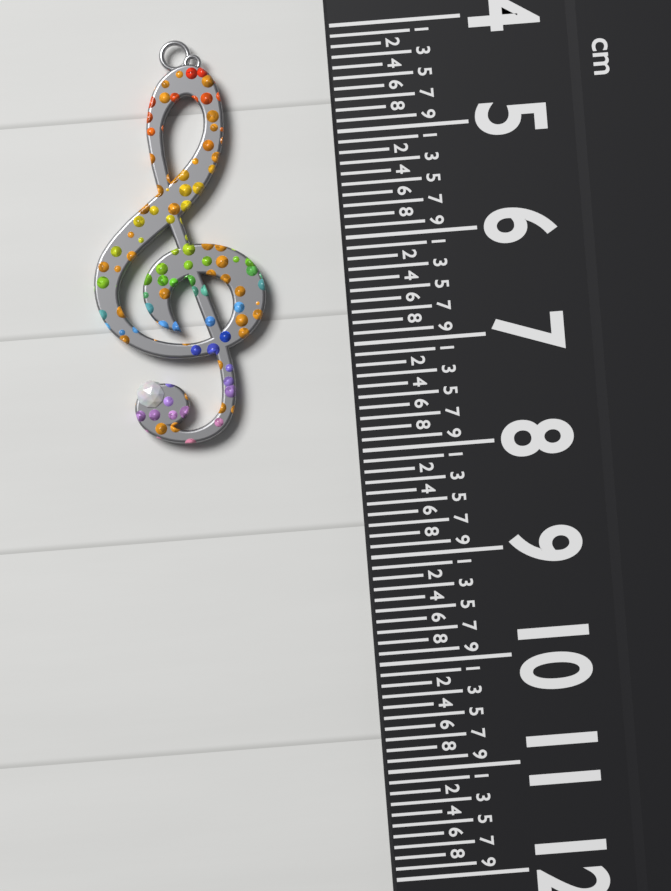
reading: 7.8 cm
